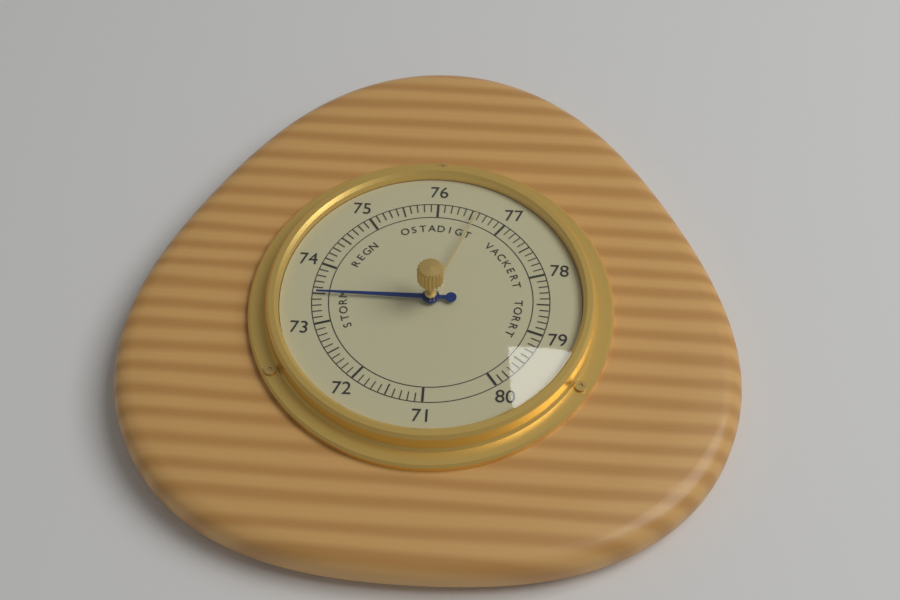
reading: 73.5 (no unit)
